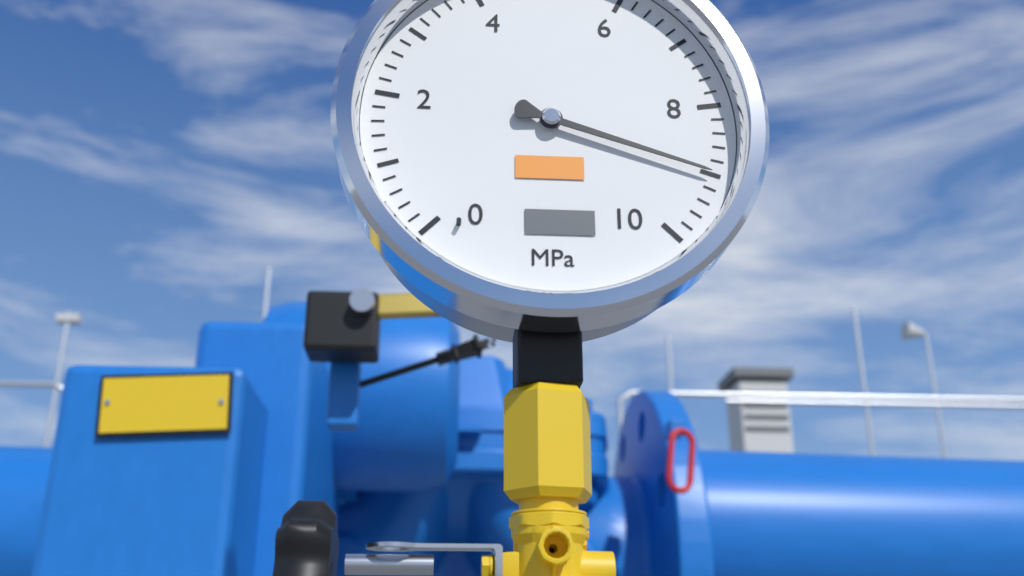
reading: 9.0 MPa
